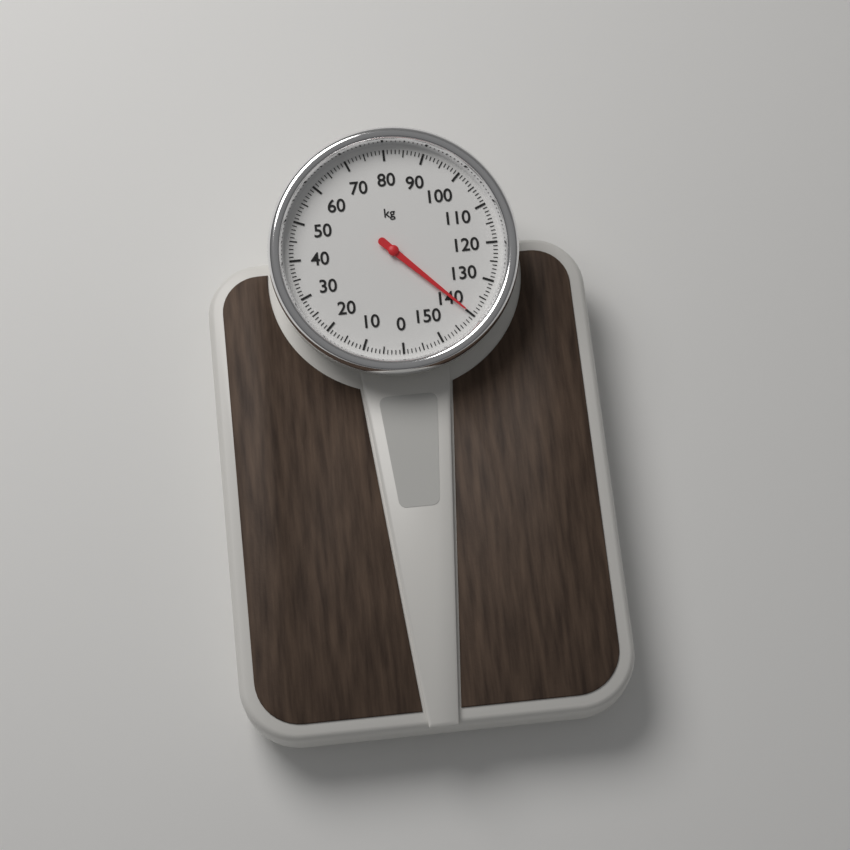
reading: 140 kg
